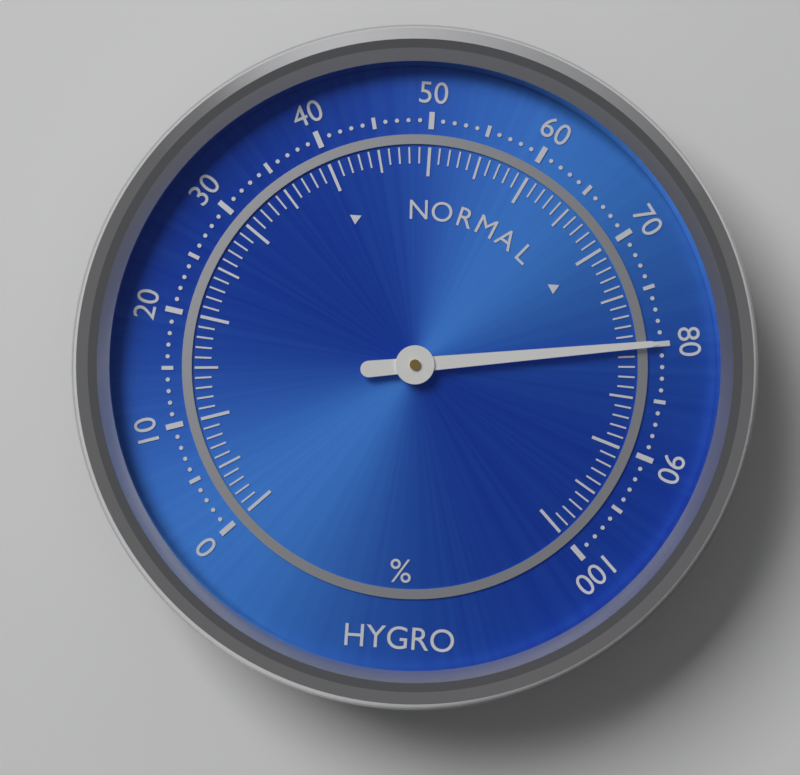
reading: 80 %
